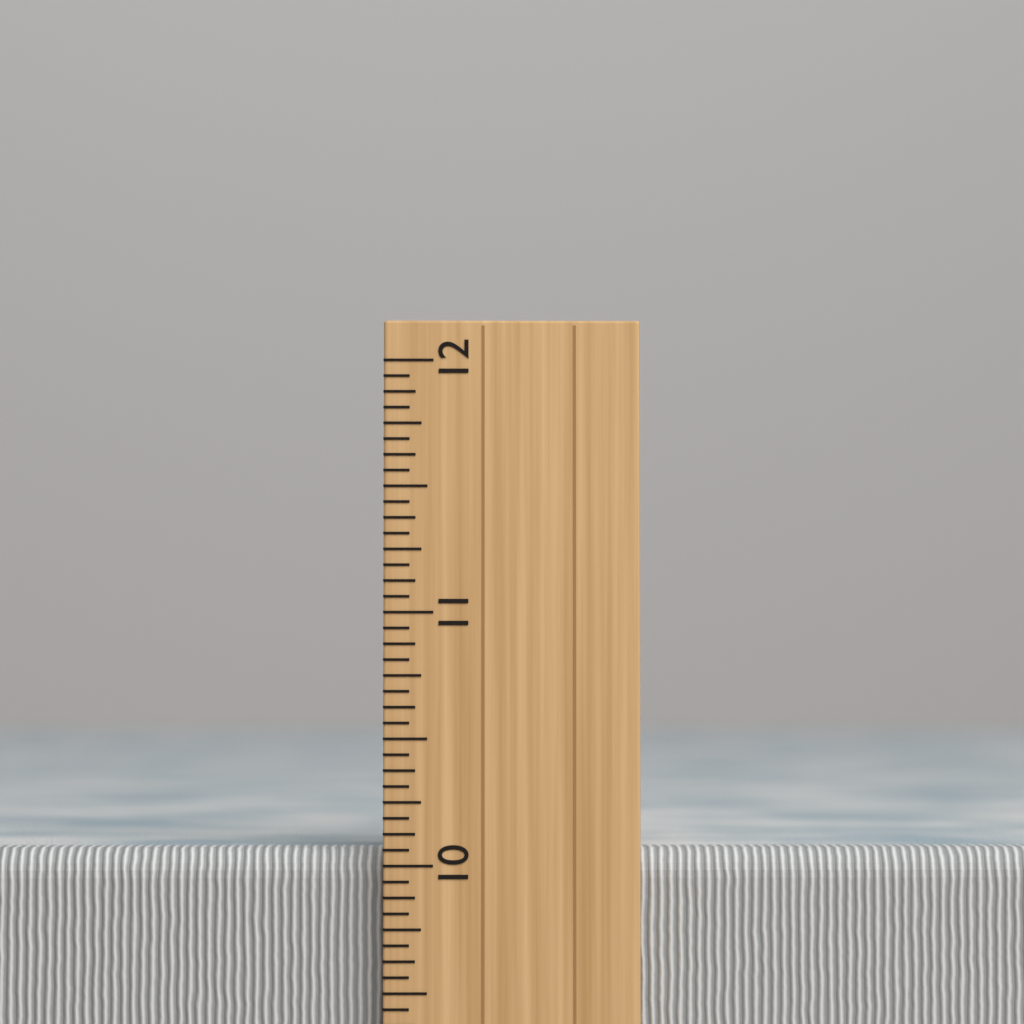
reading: 10.0625 inch
